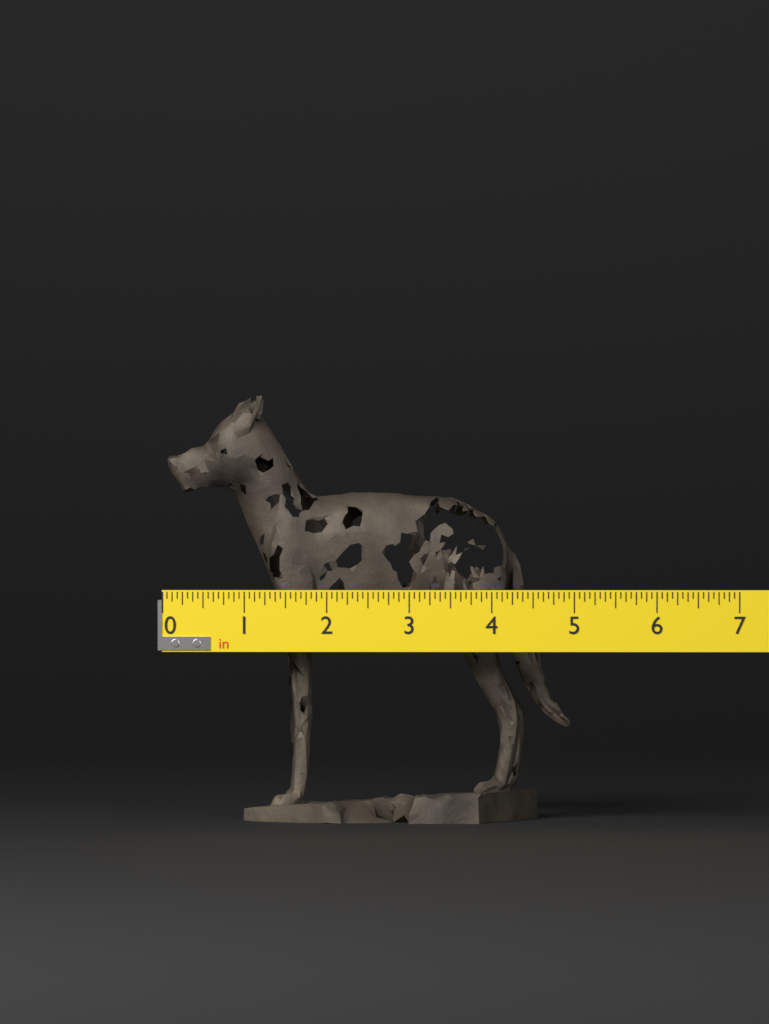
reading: 4.9375 in
